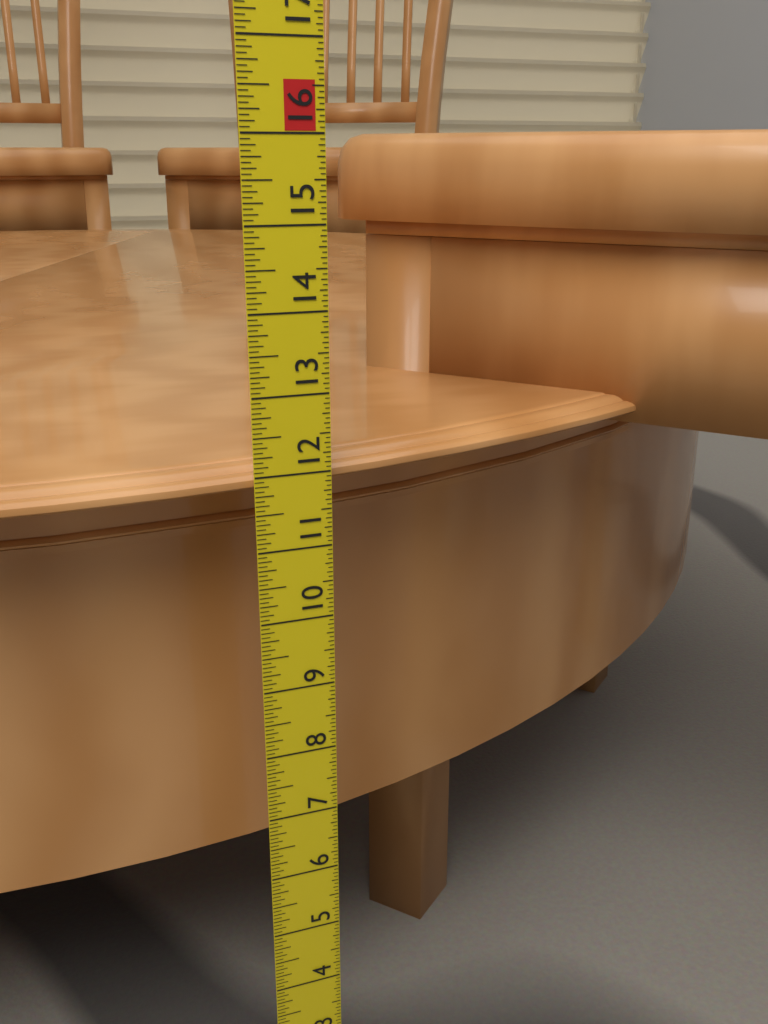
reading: 12.0625 in
